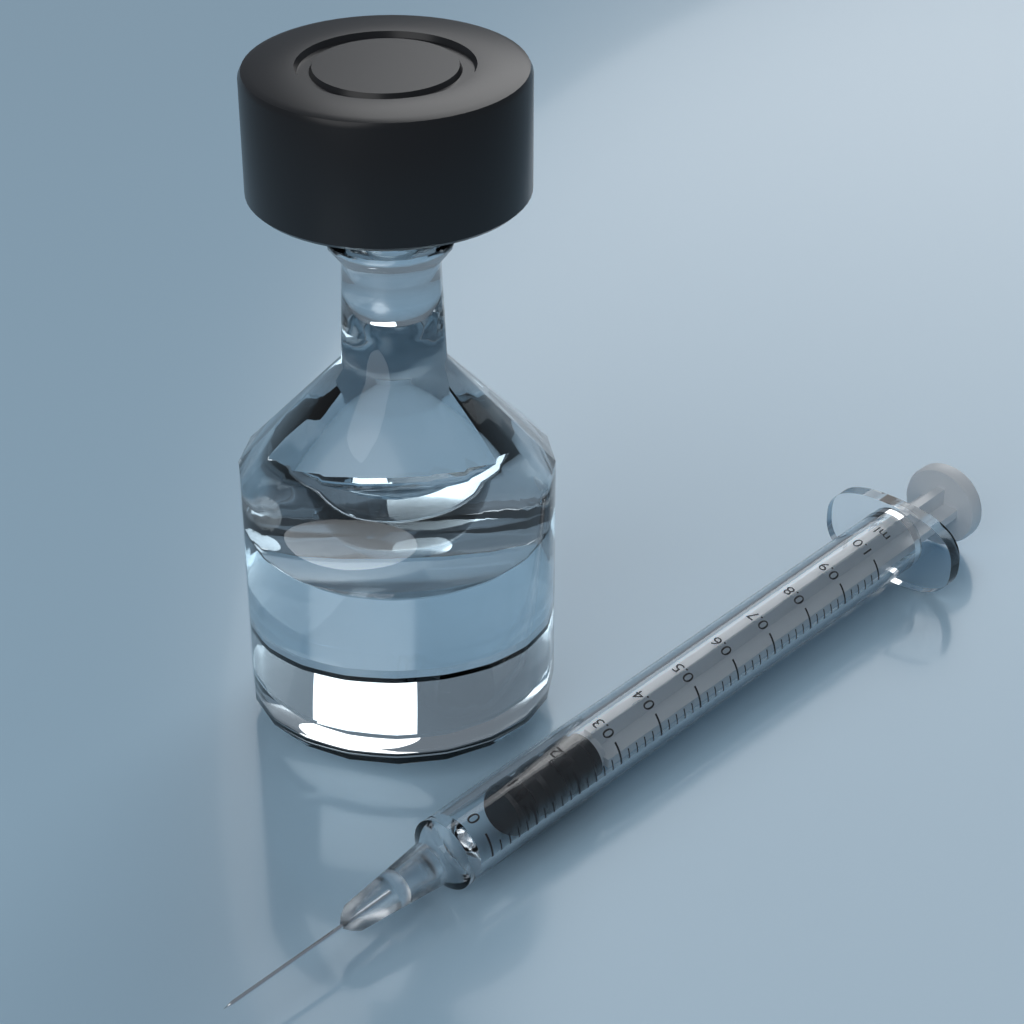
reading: 0.08 ml
